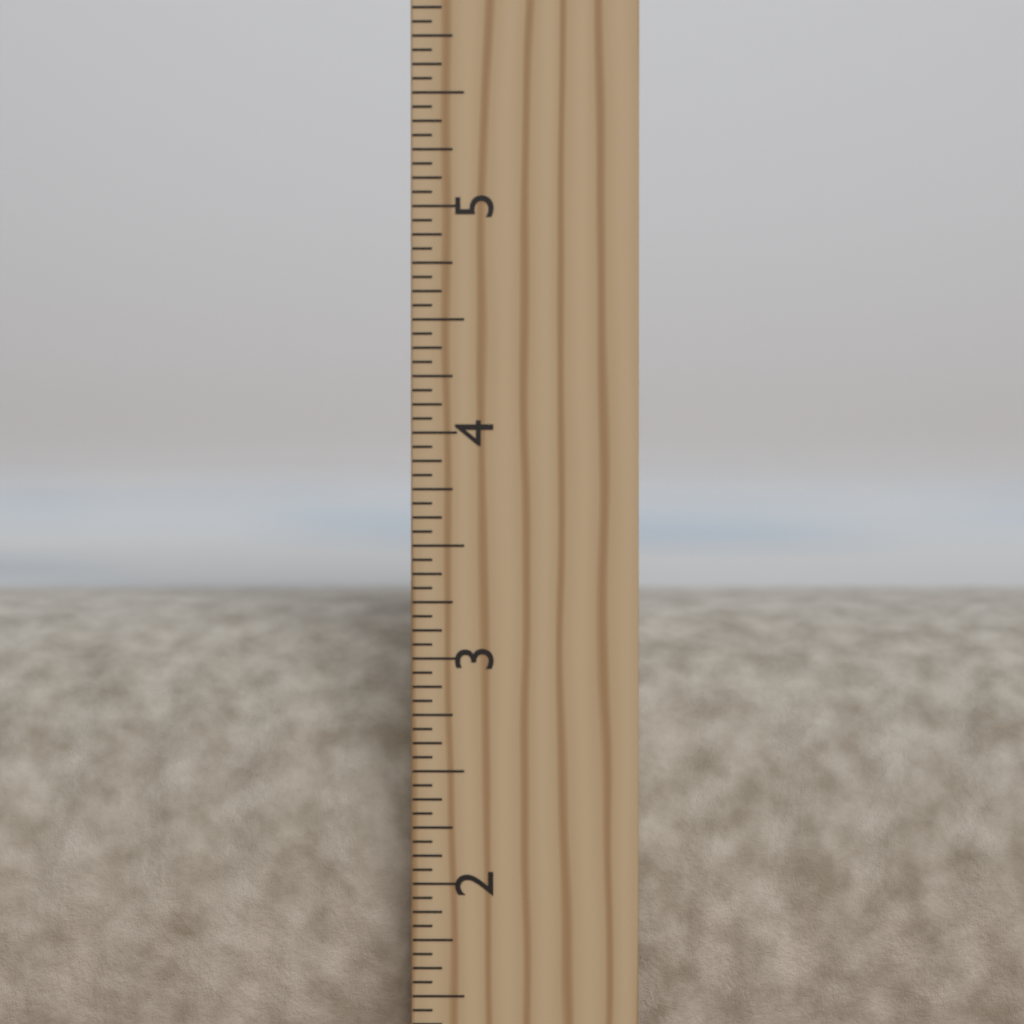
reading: 3.1875 in
